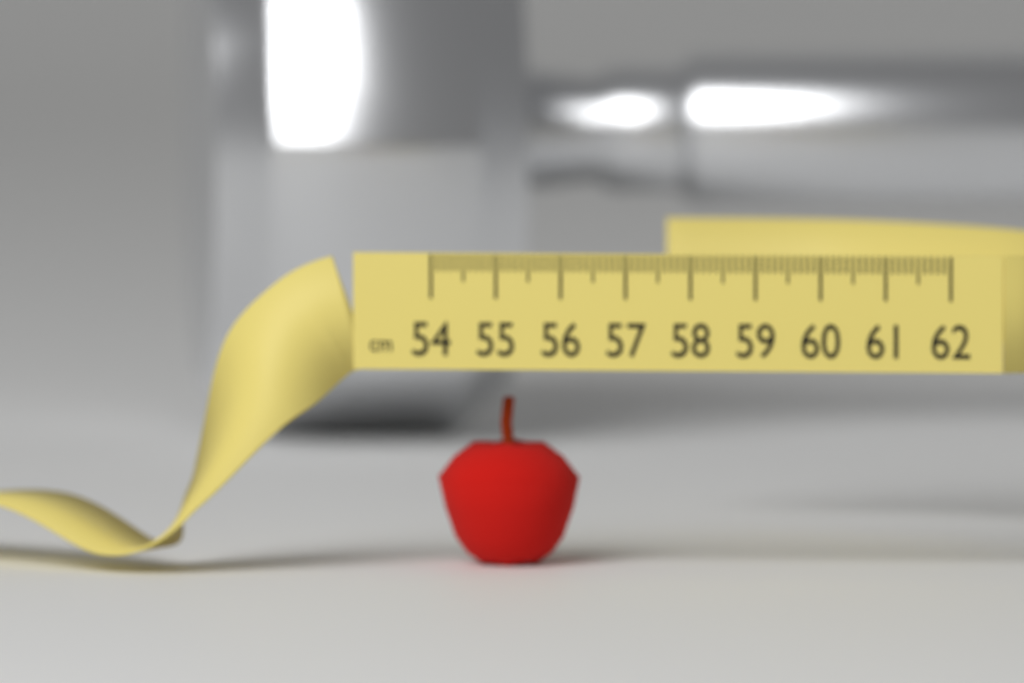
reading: 56.2 cm
